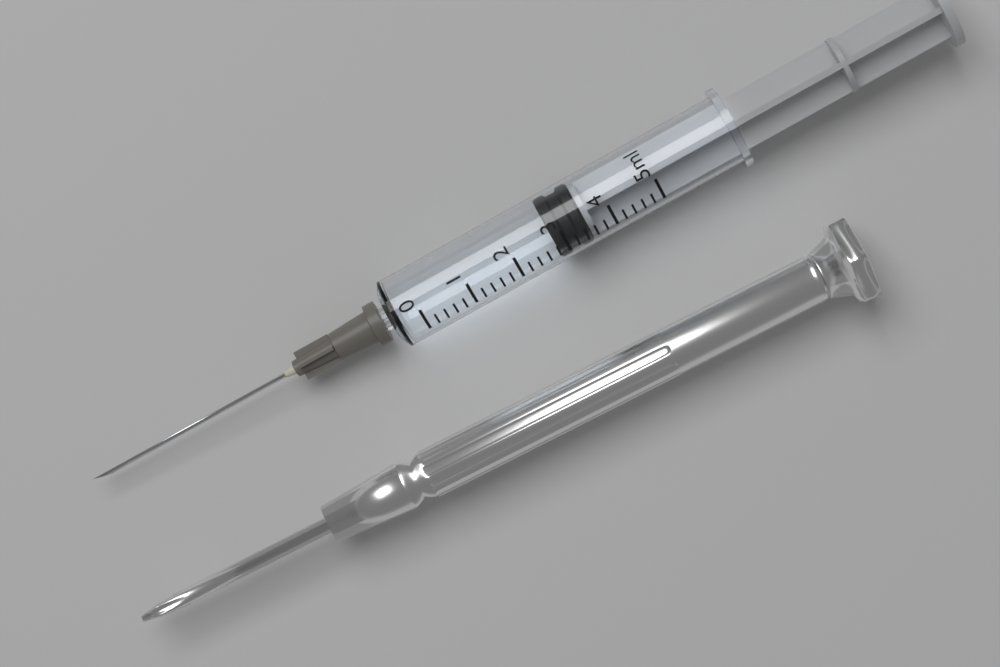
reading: 2.8 ml
